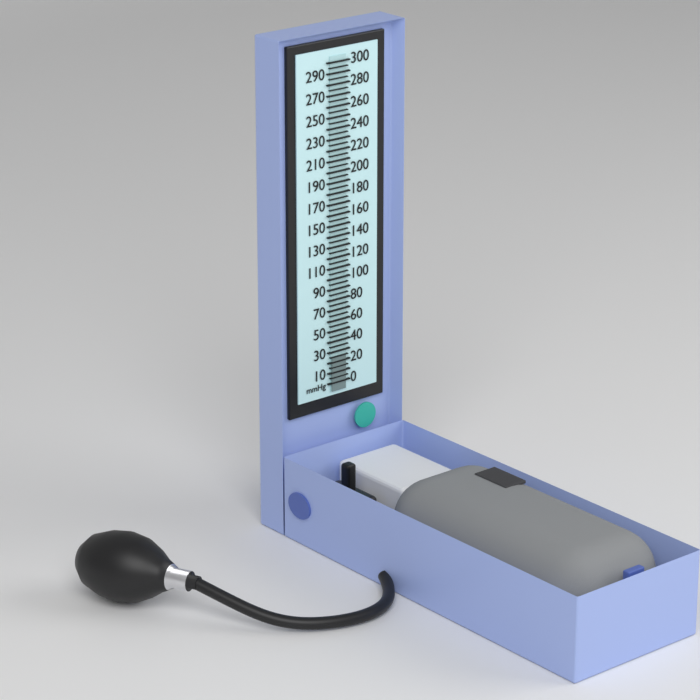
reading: 25 mmHg
